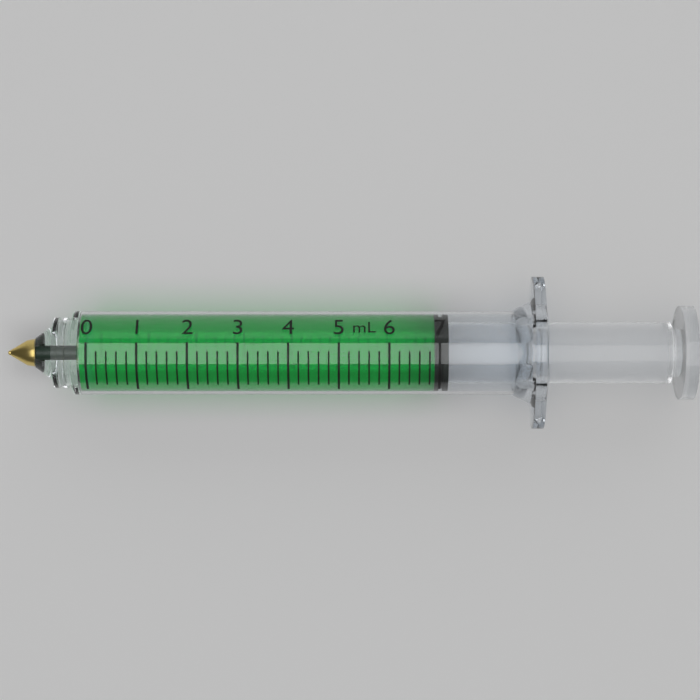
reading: 6.9 mL
